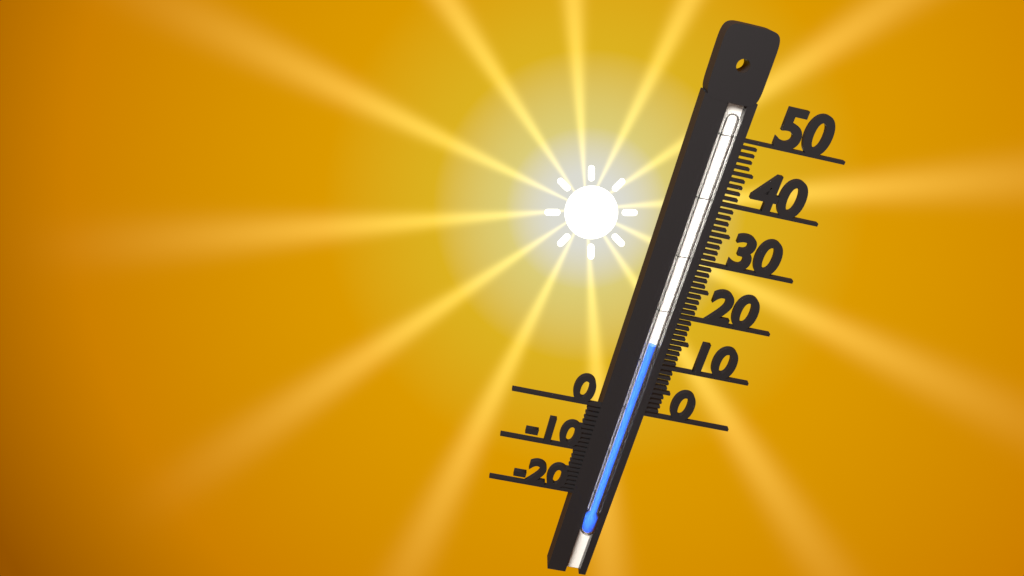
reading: 14 (no unit)
